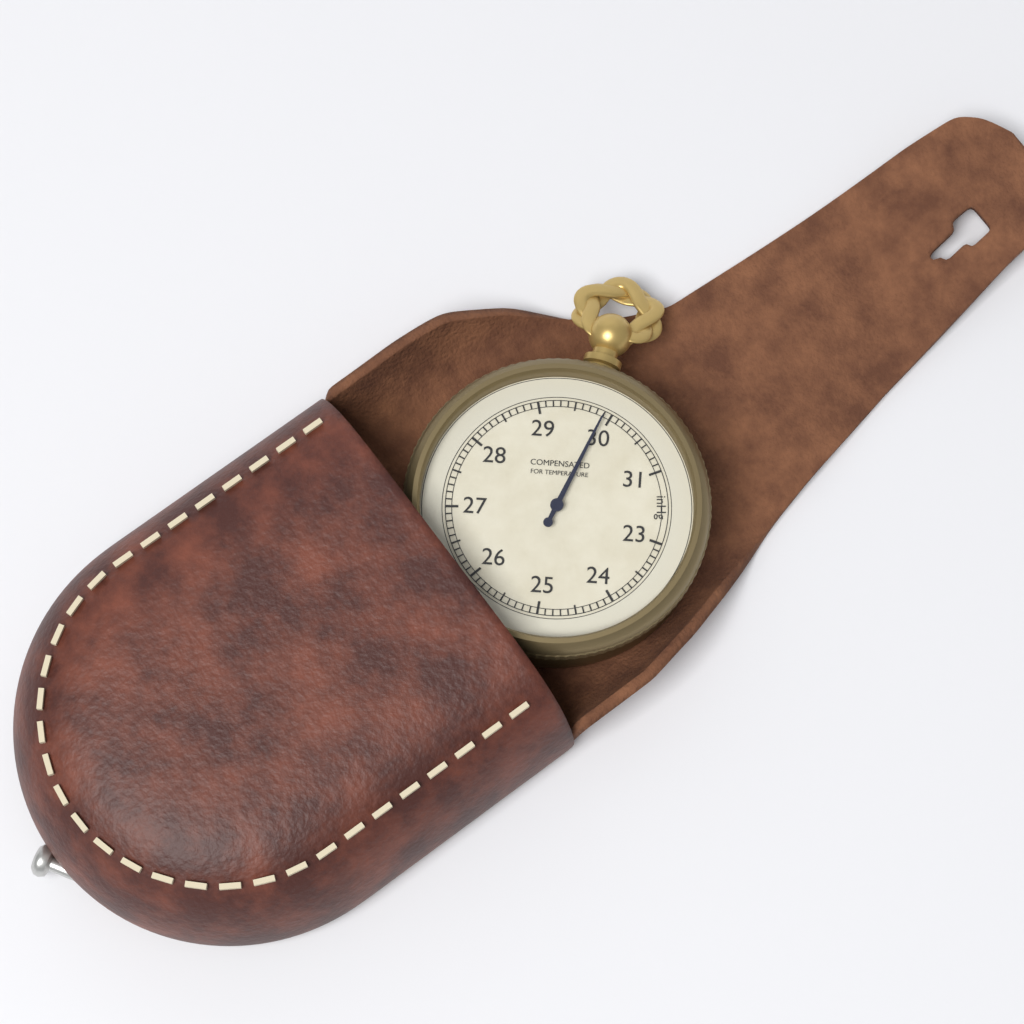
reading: 29.9 inHg
